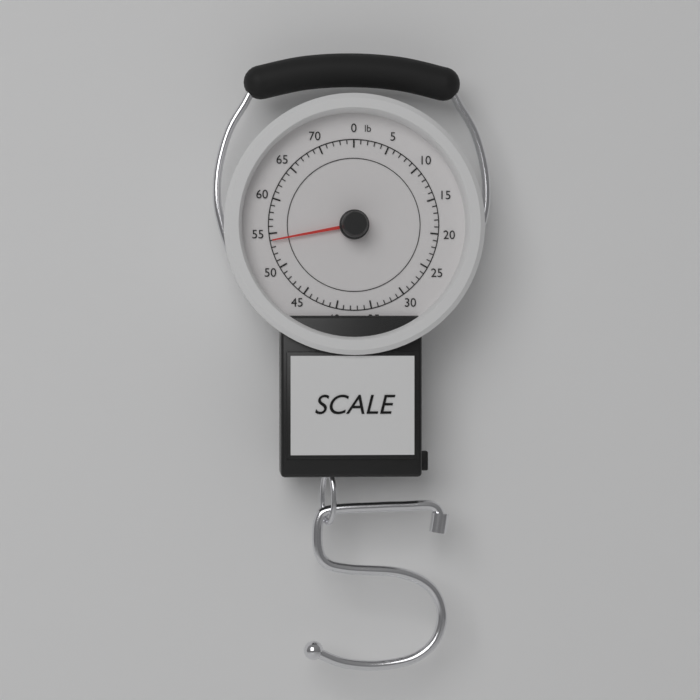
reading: 54 lb
